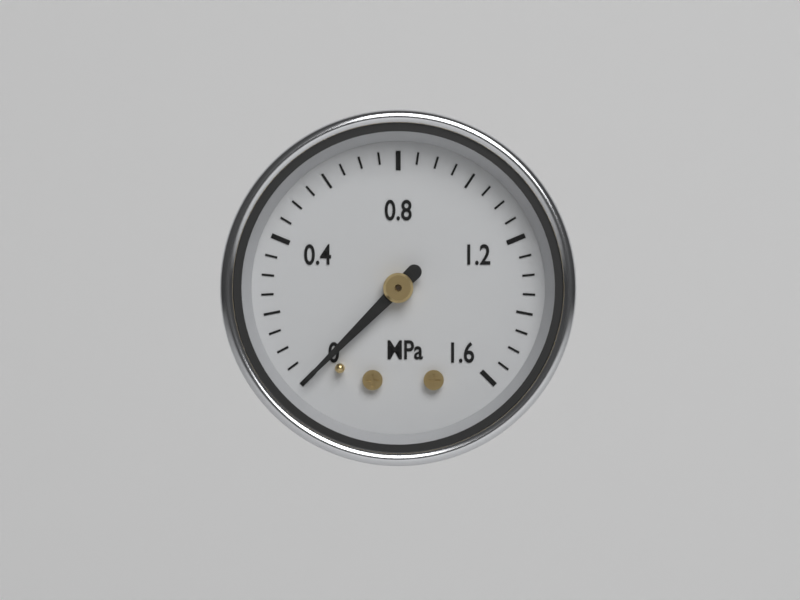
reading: 0.00 MPa
